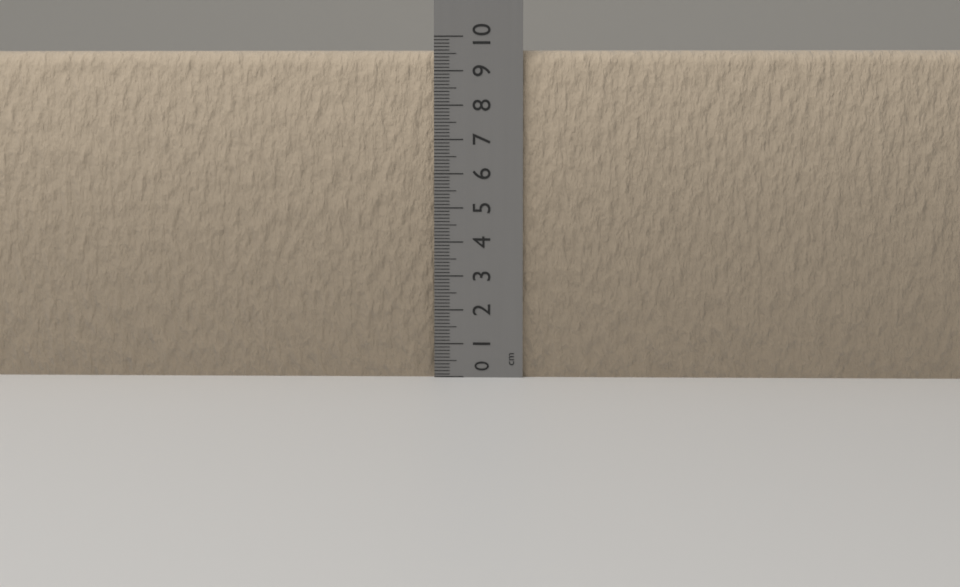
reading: 9.6 cm
